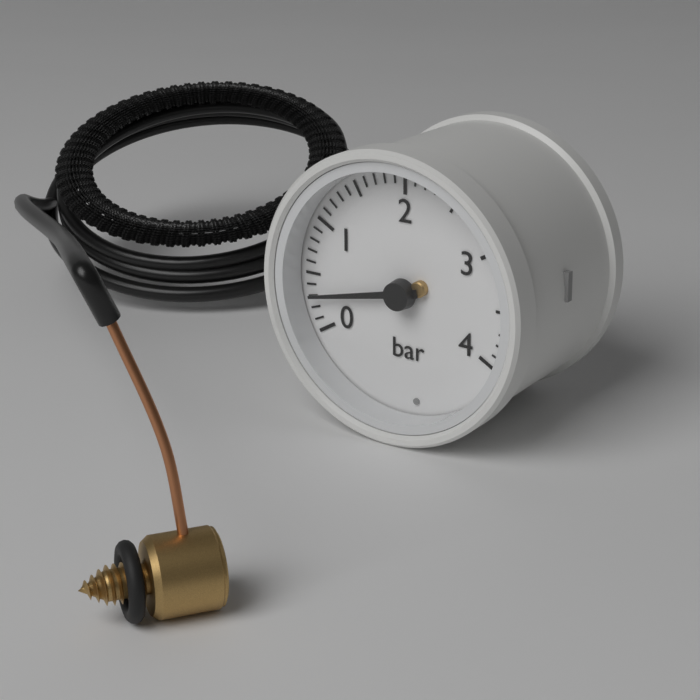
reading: 0.3 bar
